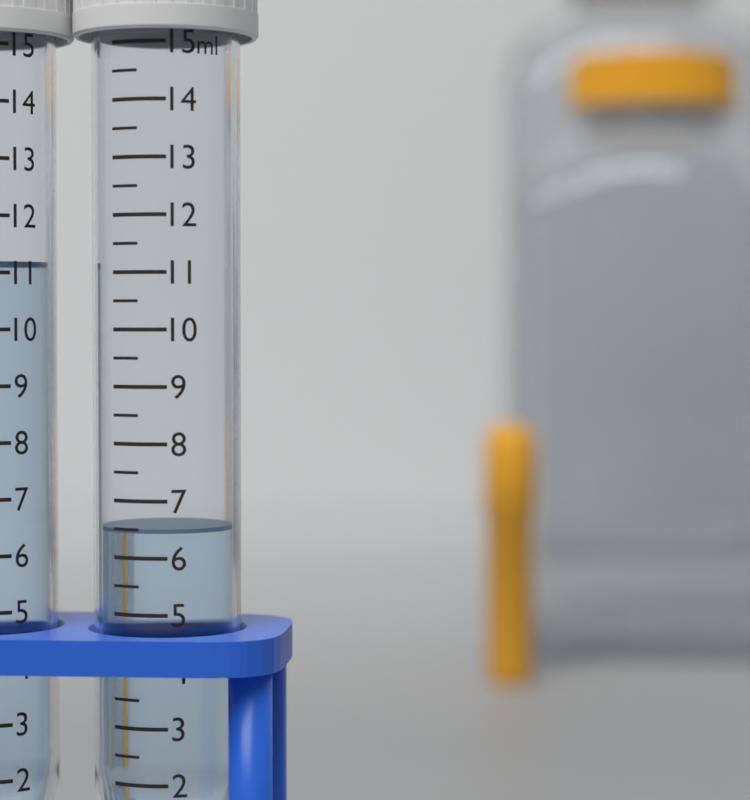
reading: 6.5 ml
